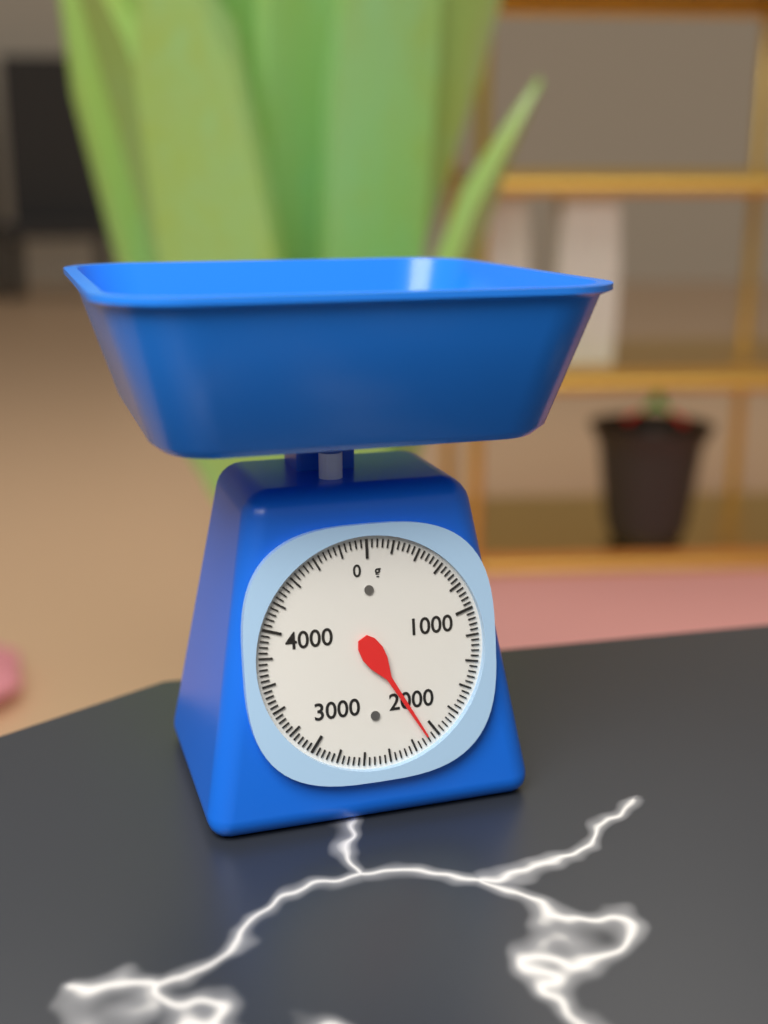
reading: 2080 g
